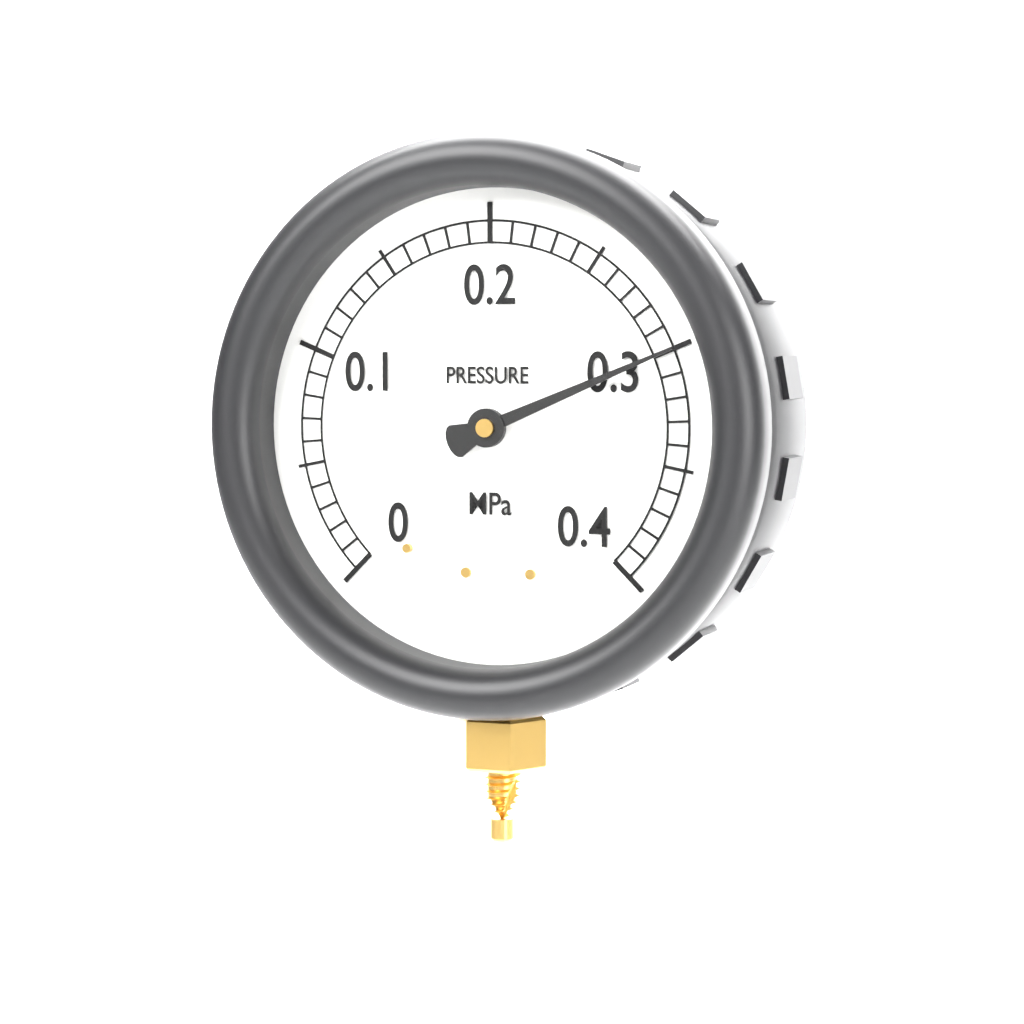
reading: 0.30 MPa
